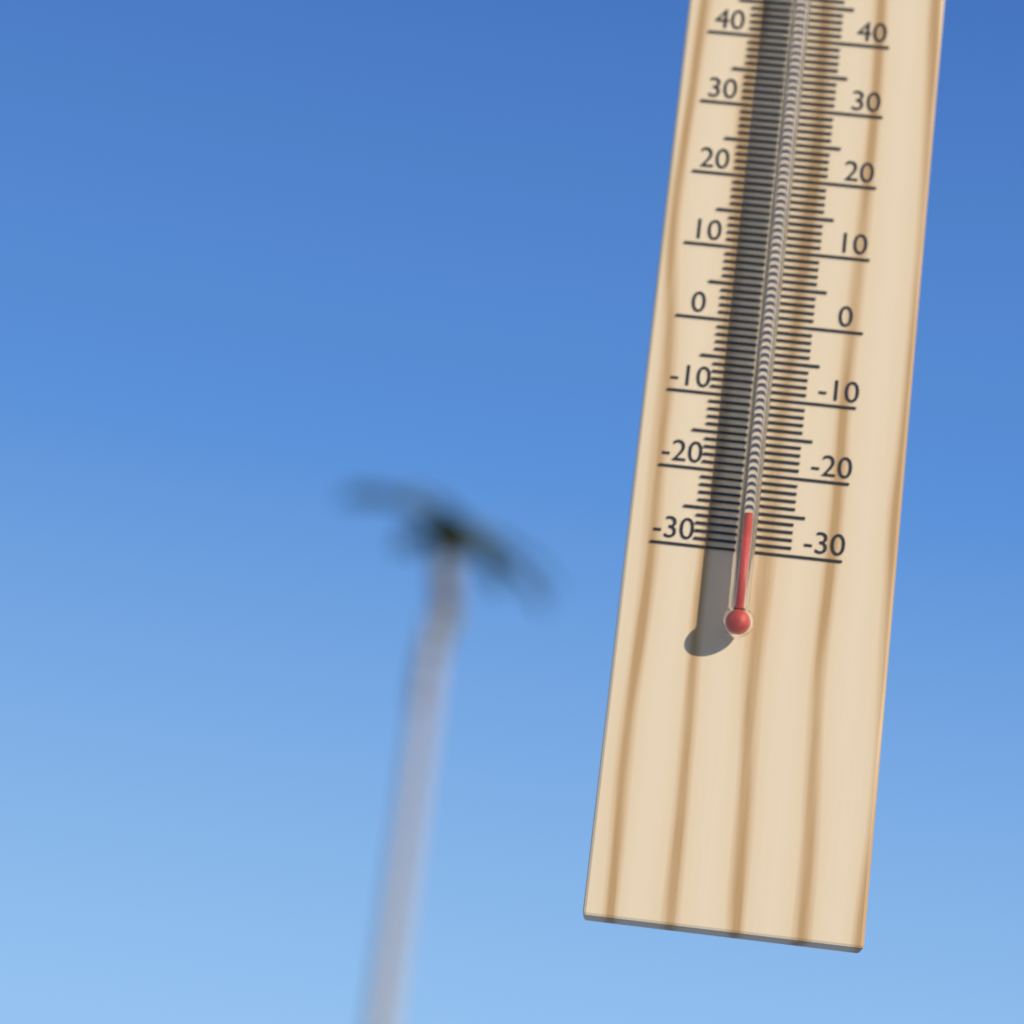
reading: -26 °C
